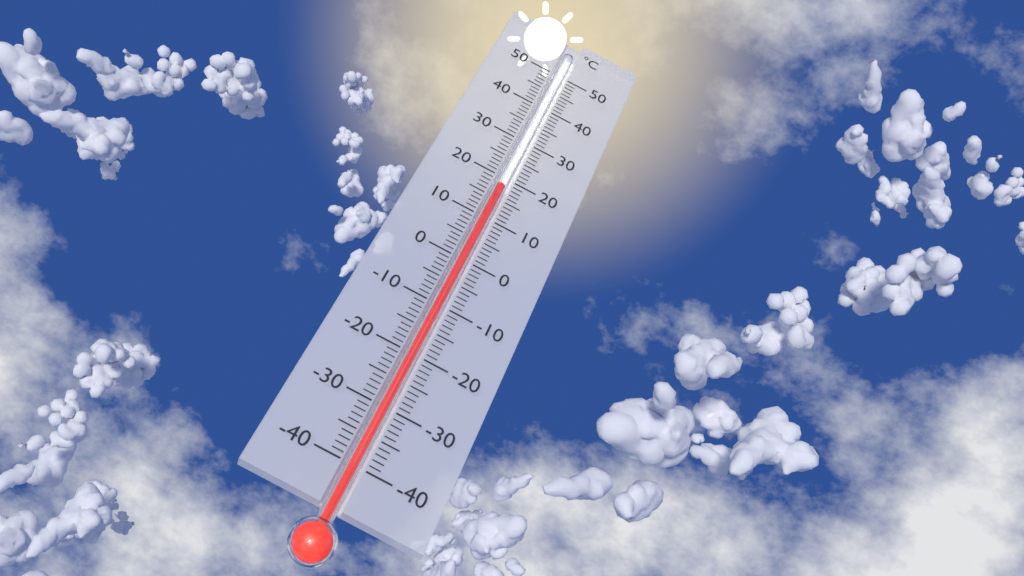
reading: 18 °C
